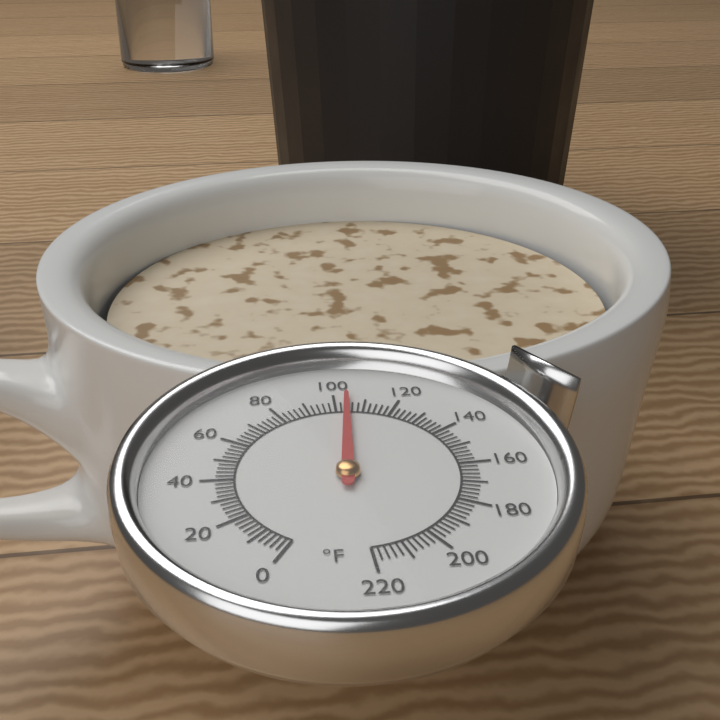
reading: 104 °F
